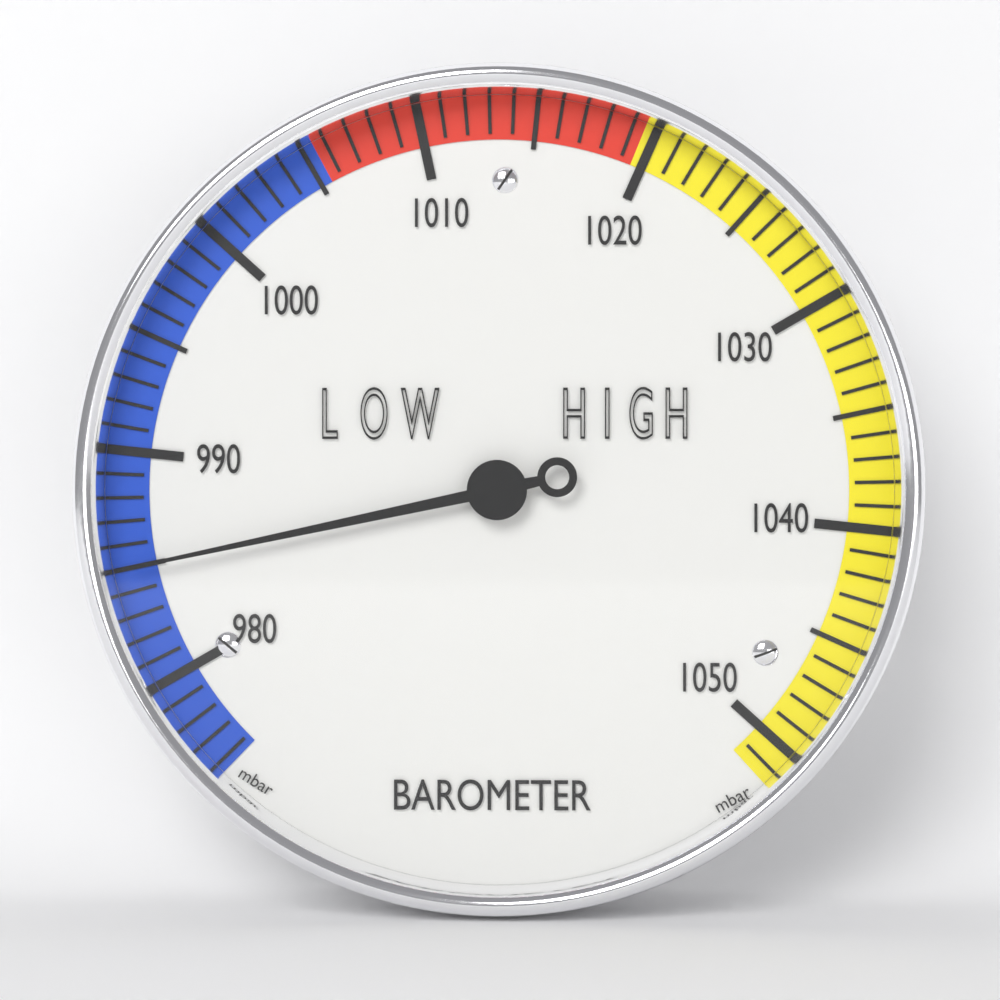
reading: 985 mbar
